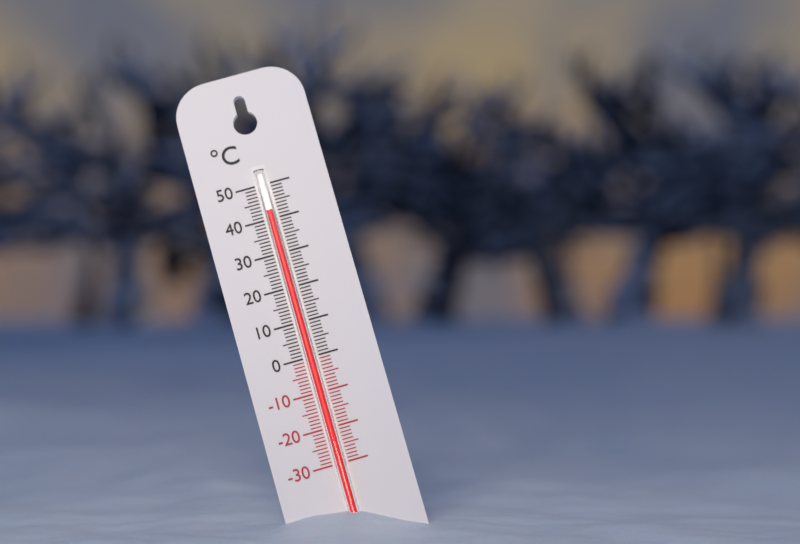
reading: 42 °C
